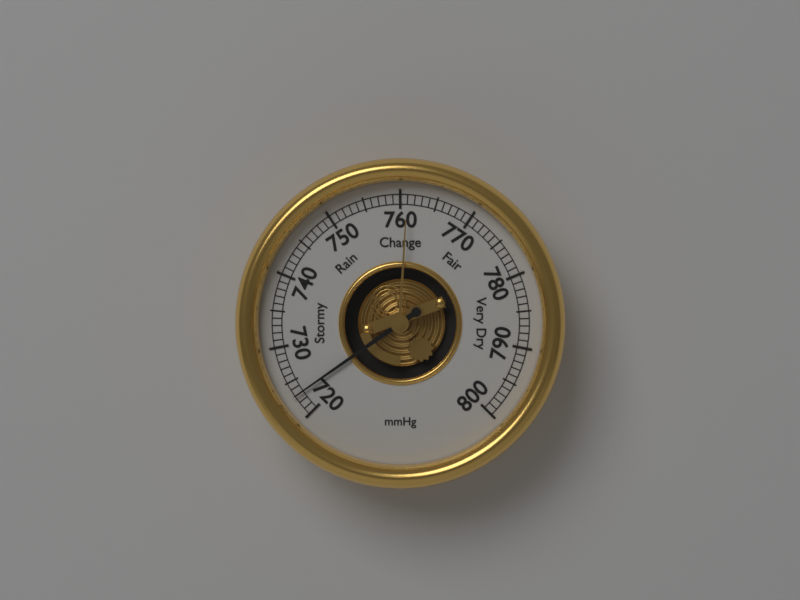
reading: 723 mmHg
